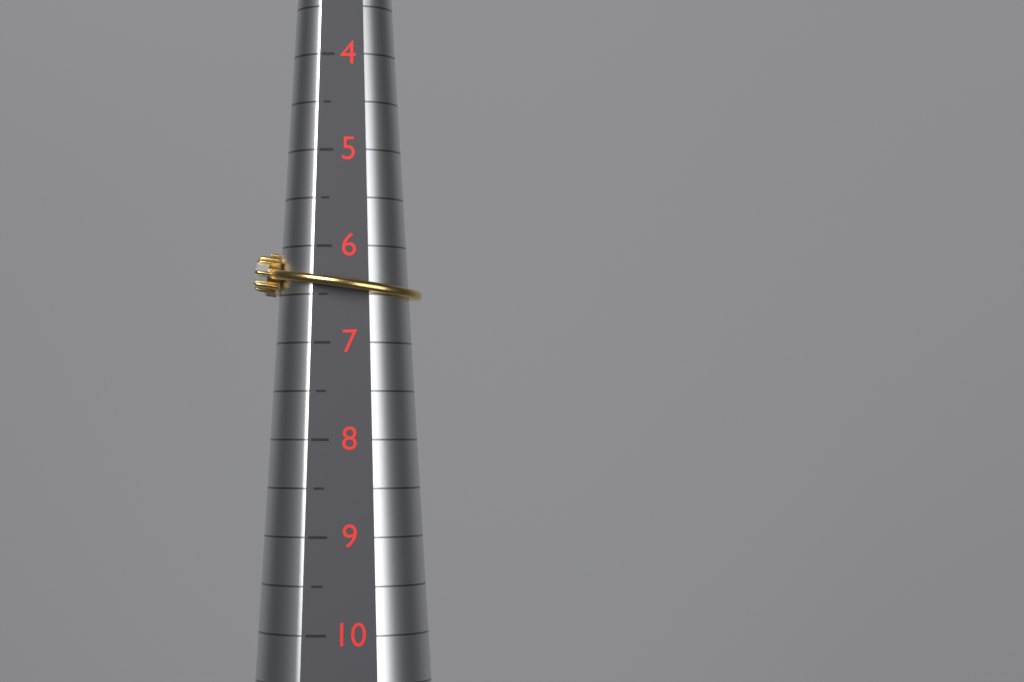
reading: 6.5 (no unit)
